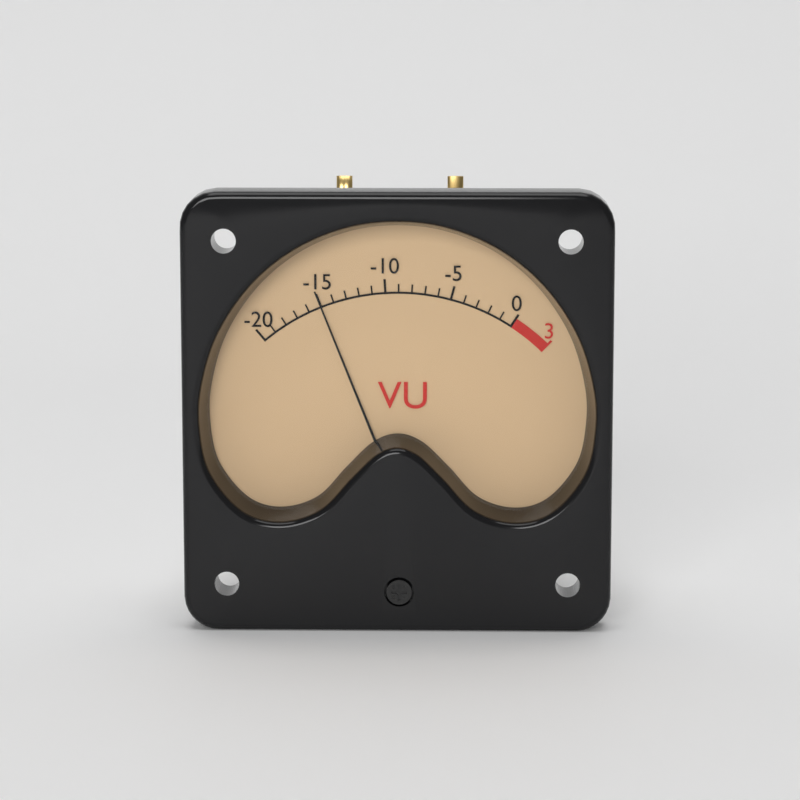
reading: -15 VU
